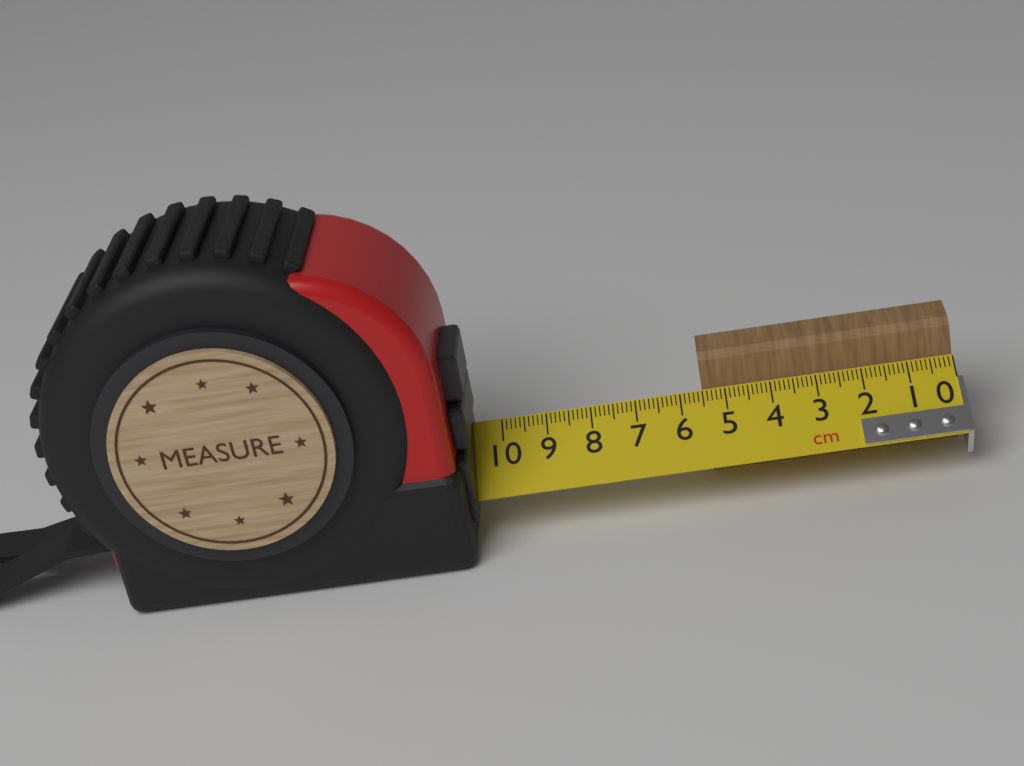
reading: 5.5 cm
